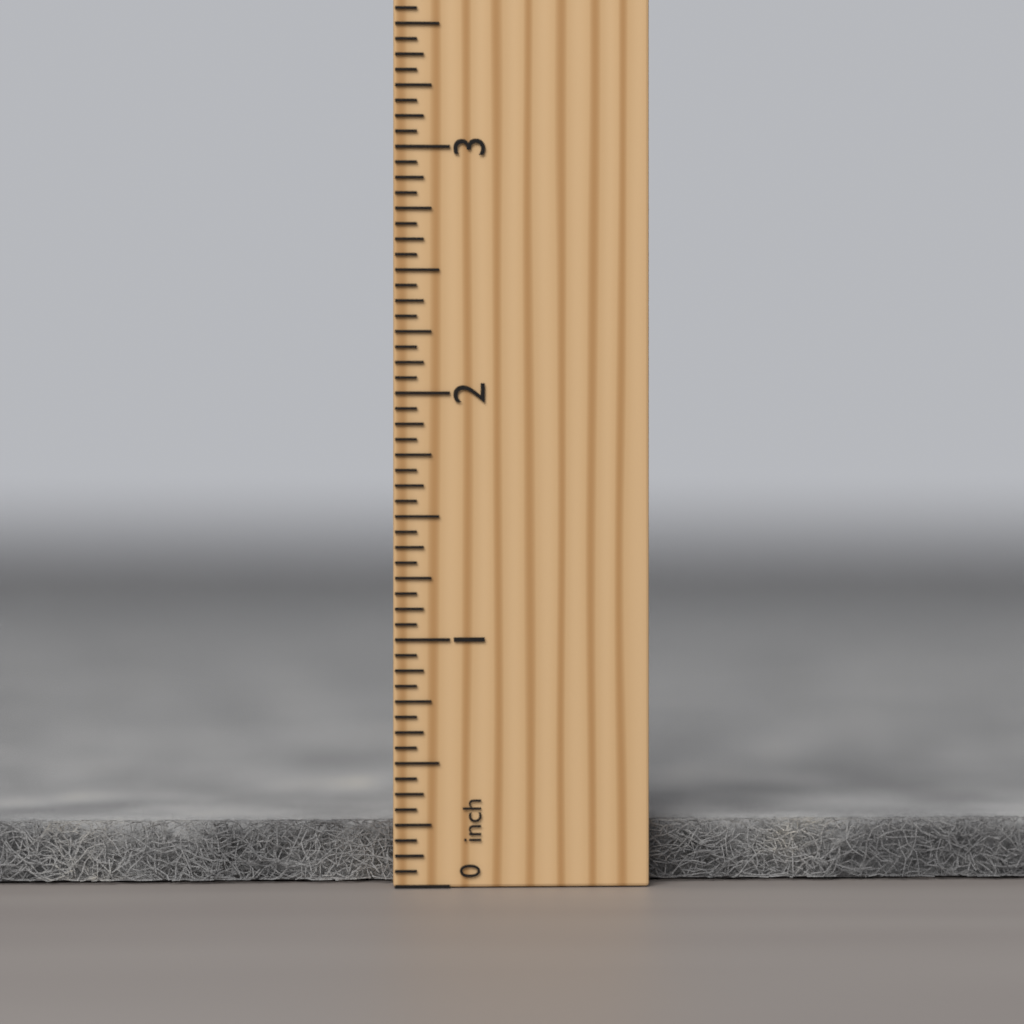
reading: 0.2500 inch
